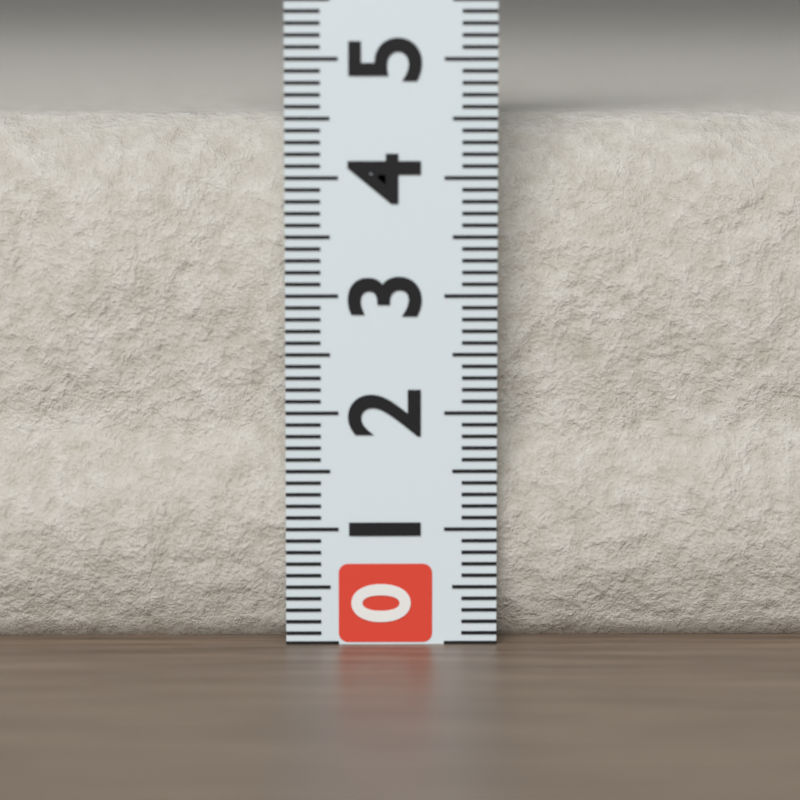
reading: 4.5 (no unit)
